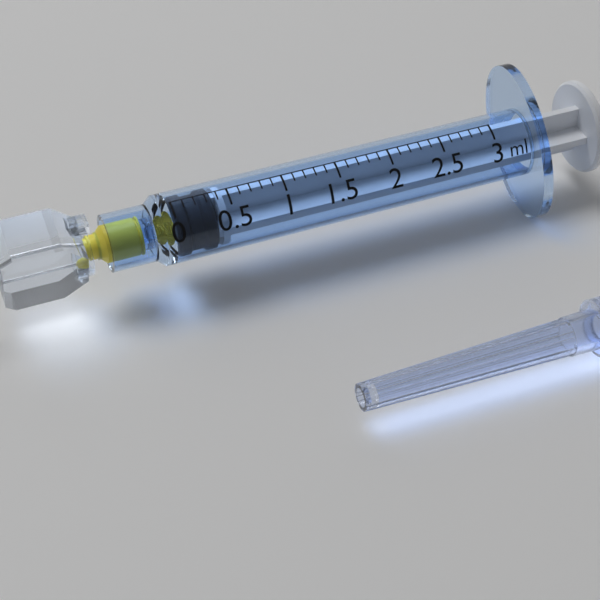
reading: 0.0 ml
